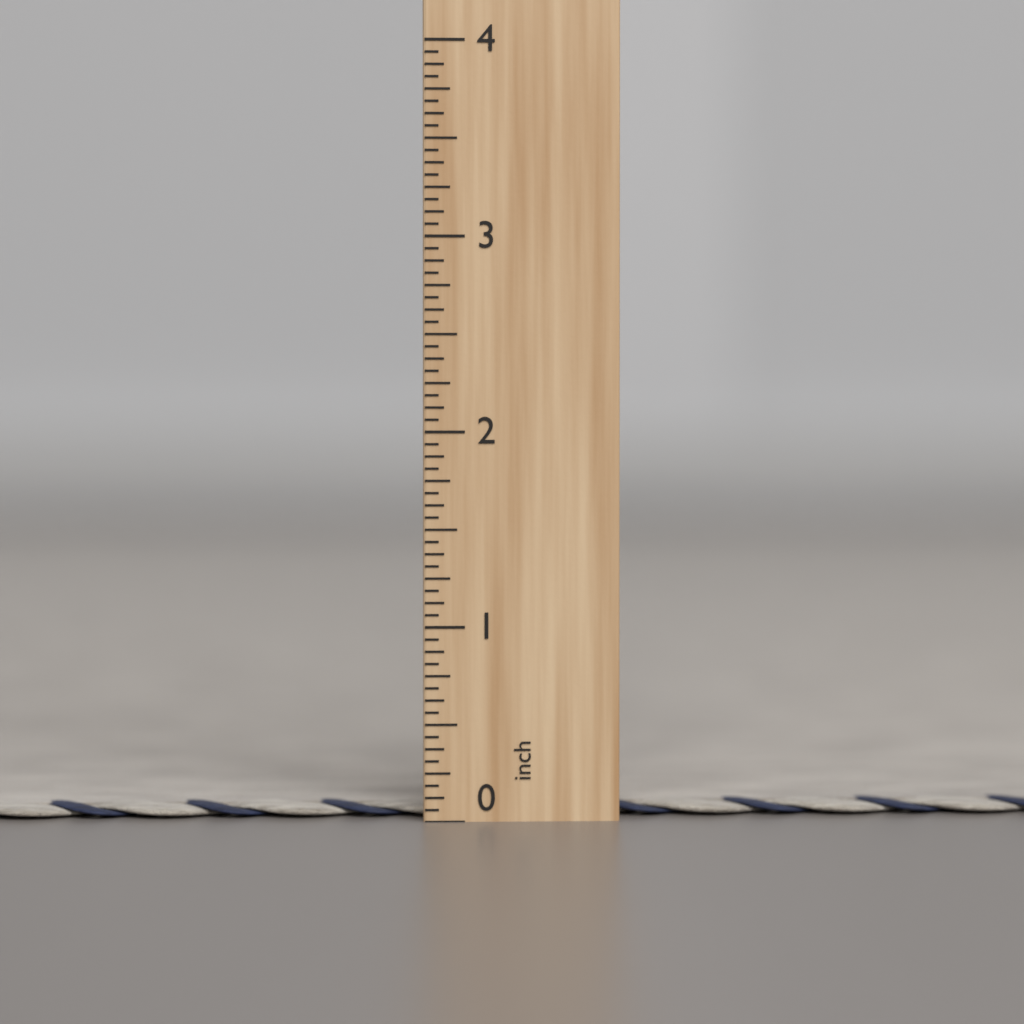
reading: 0.0625 inch
